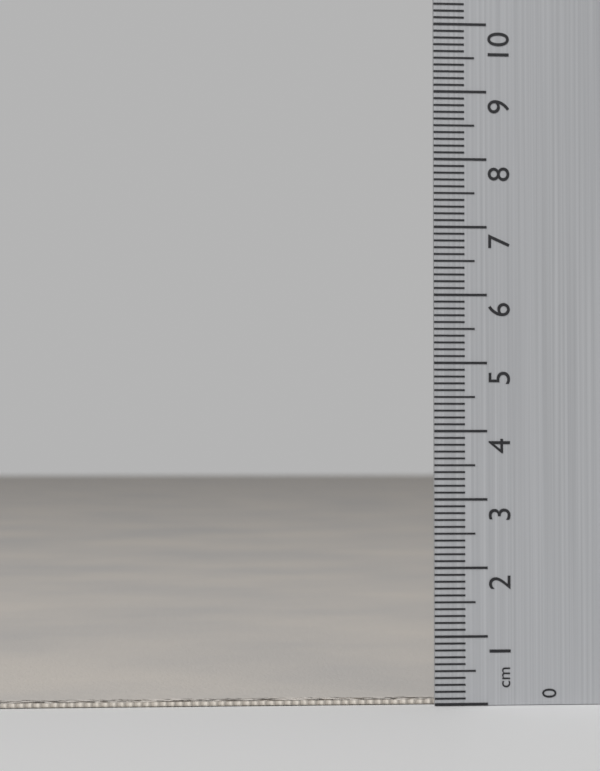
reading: 0.1 cm
